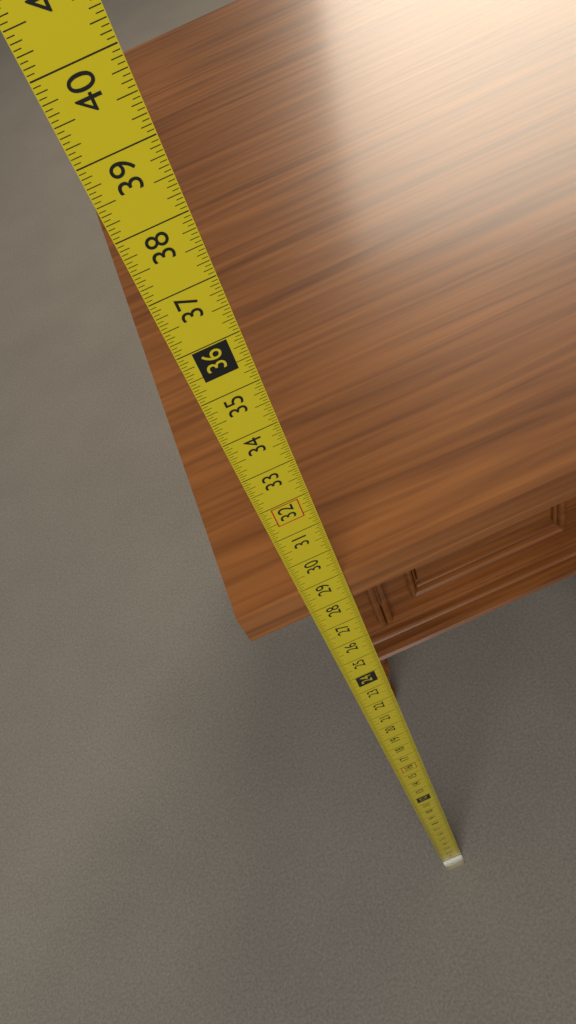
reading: 28.8750 in
